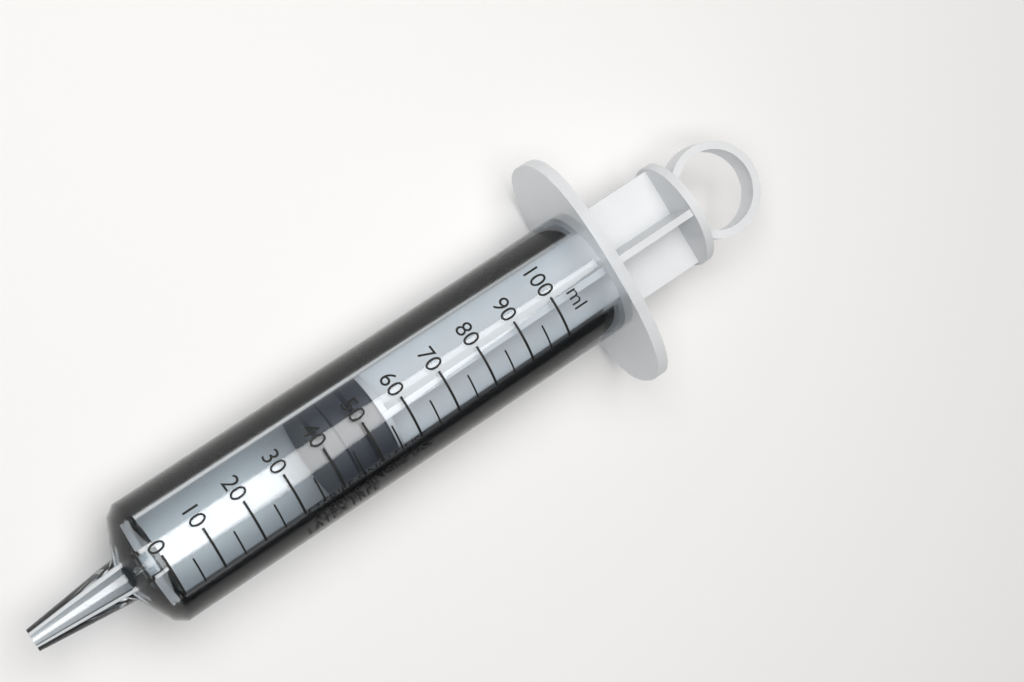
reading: 40 ml
